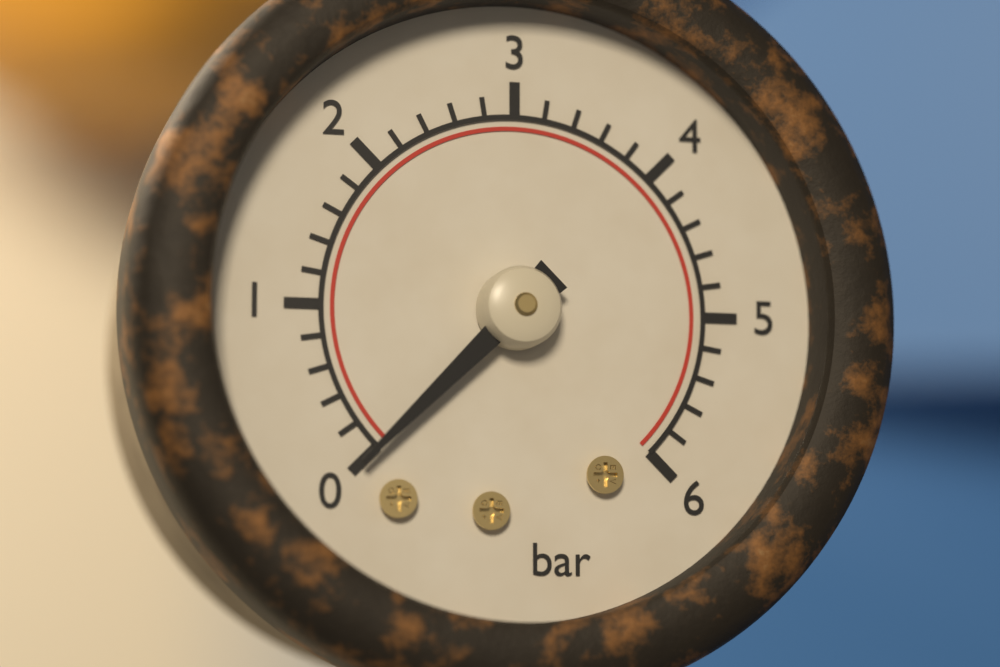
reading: 0.0 bar
